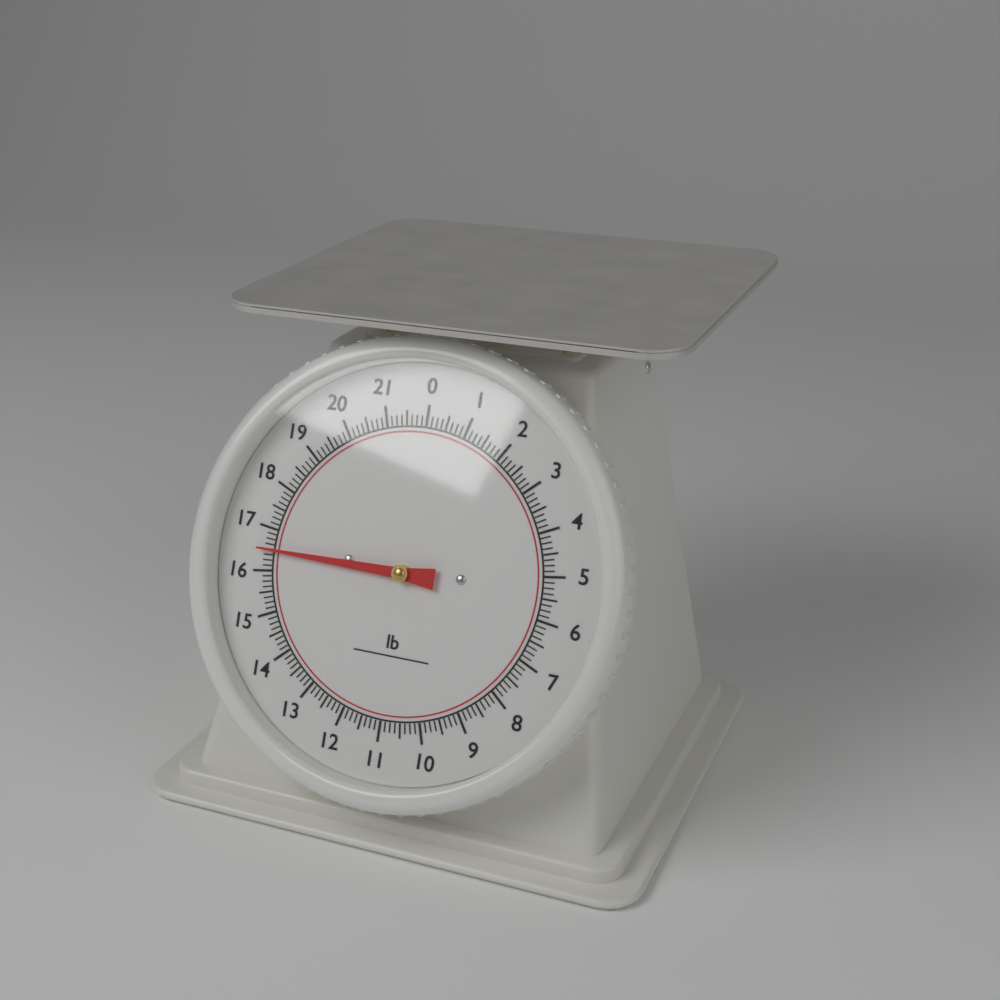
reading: 16.500 lb
